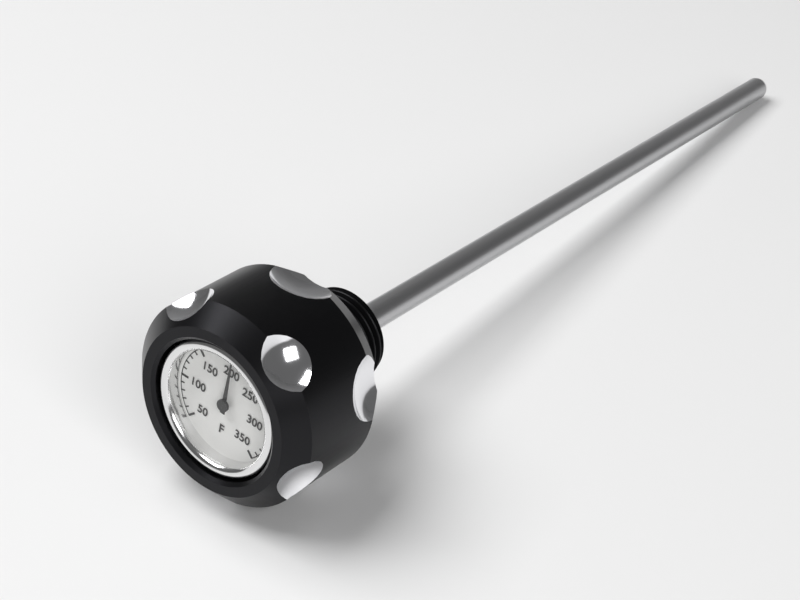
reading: 200 °F
